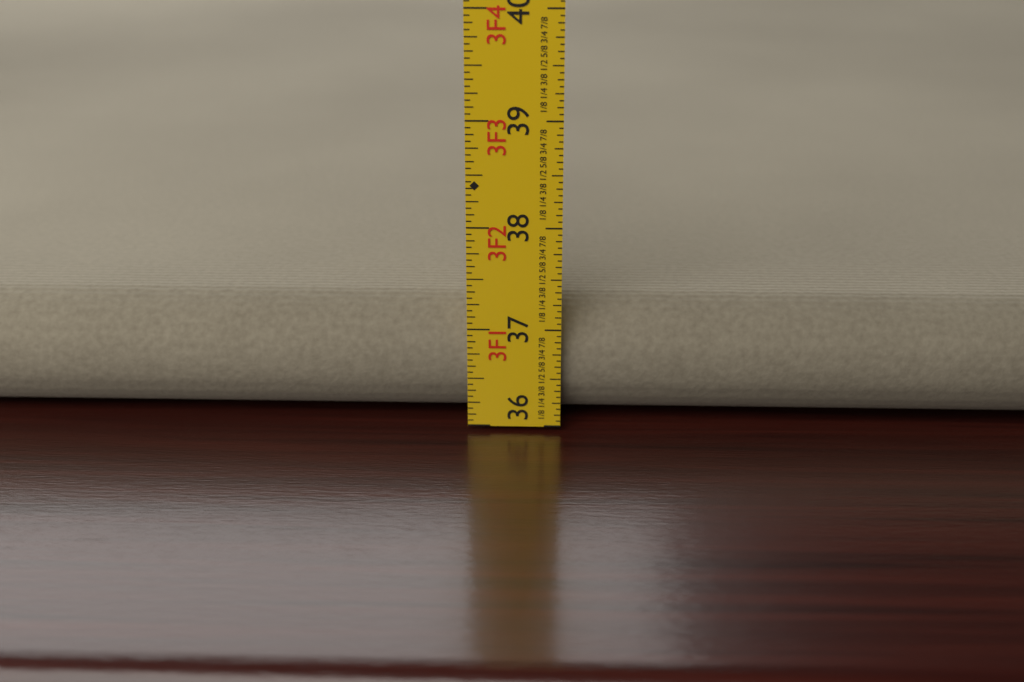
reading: 37.1875 in
